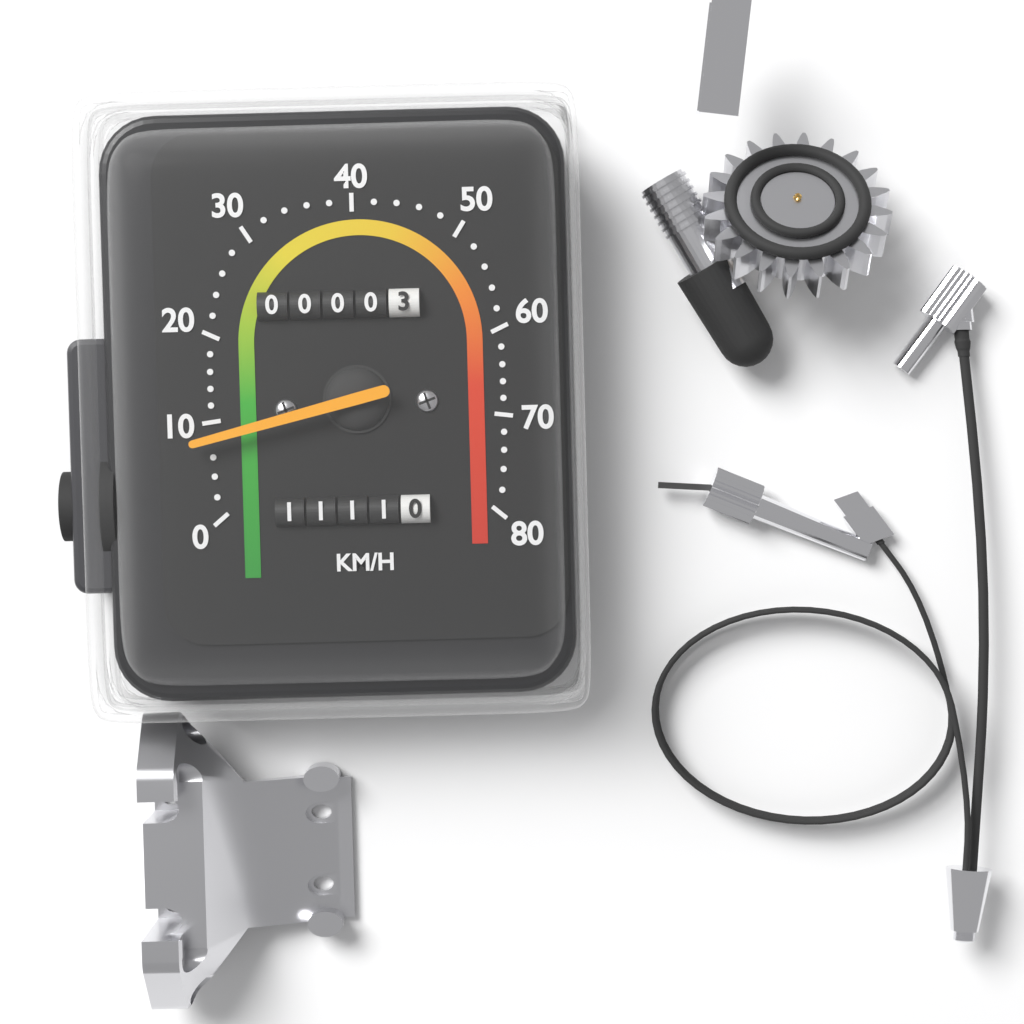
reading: 8 km/h
